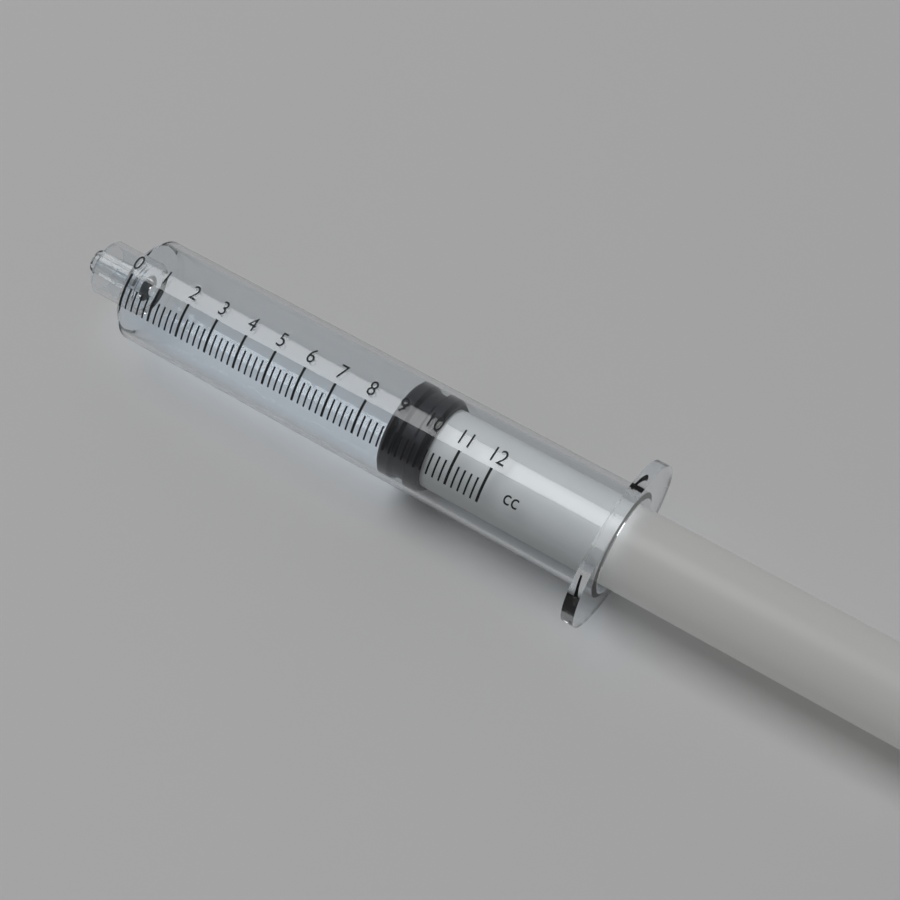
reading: 8.8 cc
